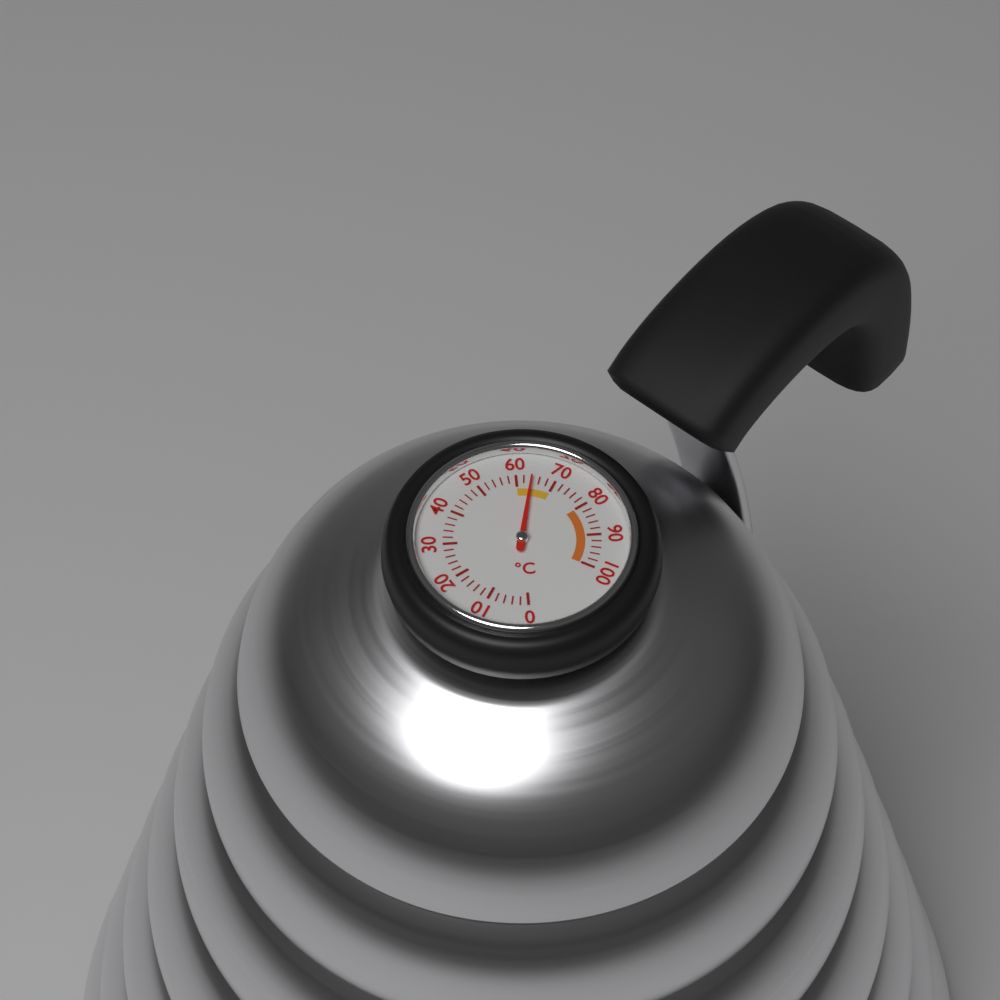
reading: 64 °C
